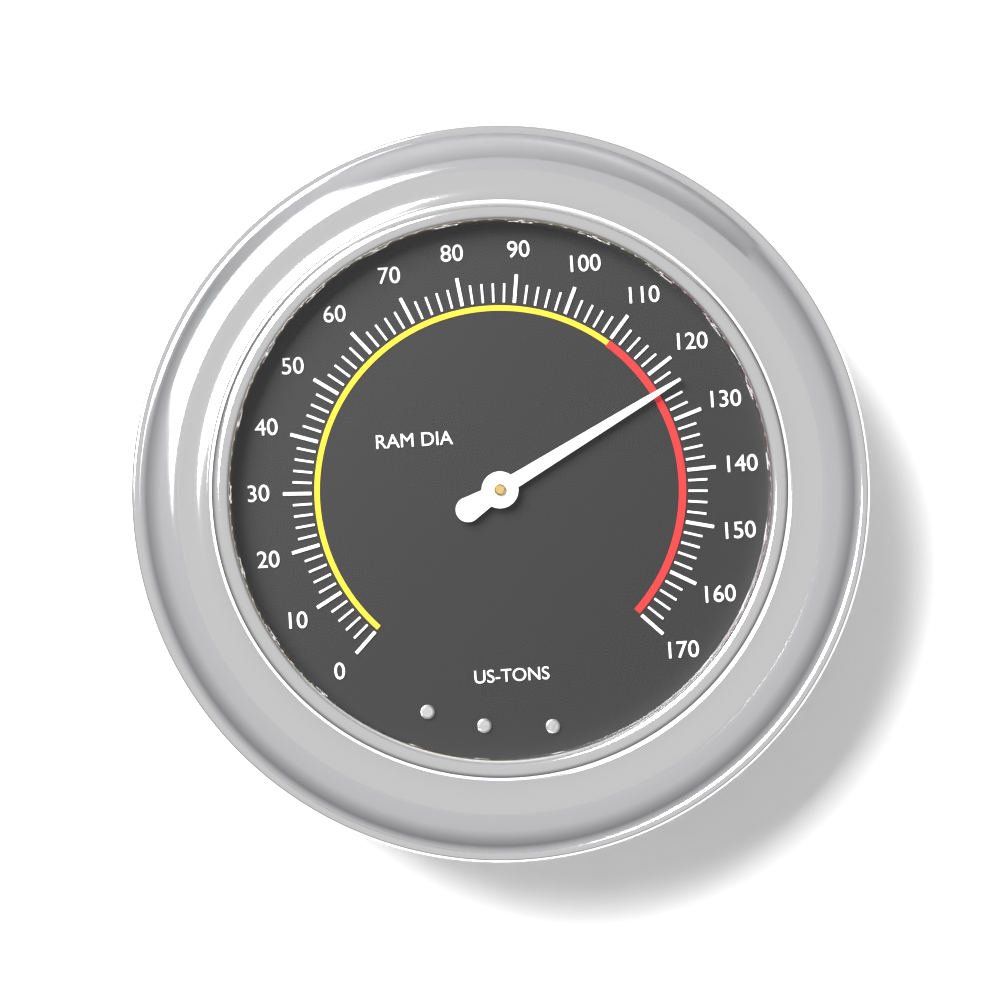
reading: 124 US-TONS
